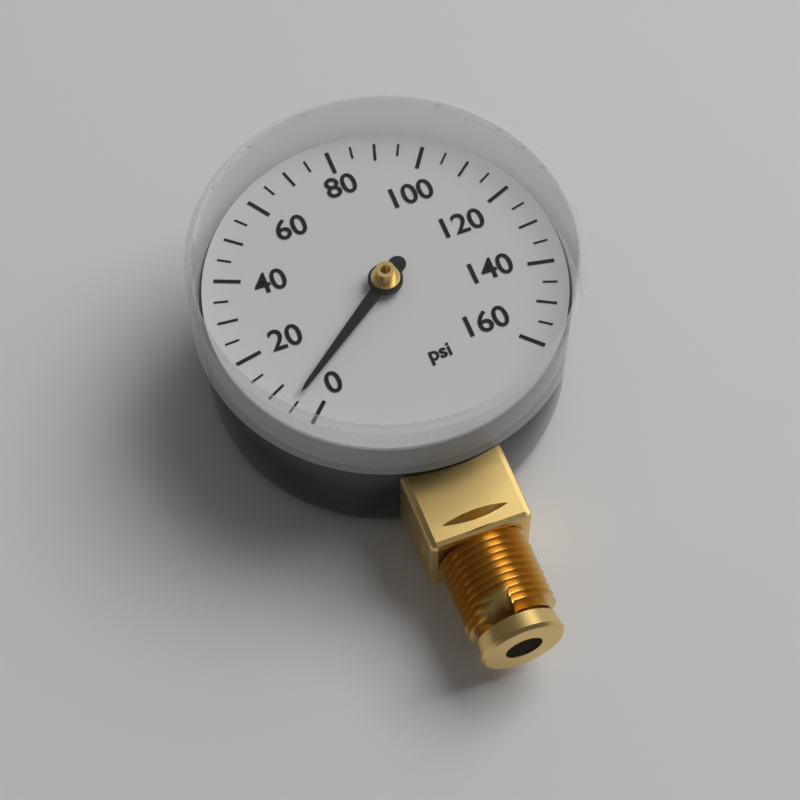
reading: 5 psi
